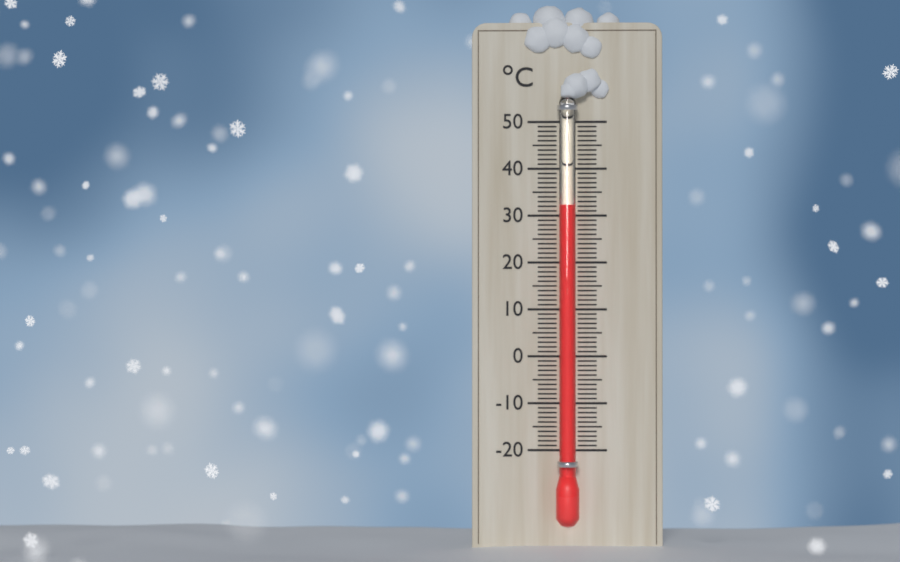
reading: 32 °C
